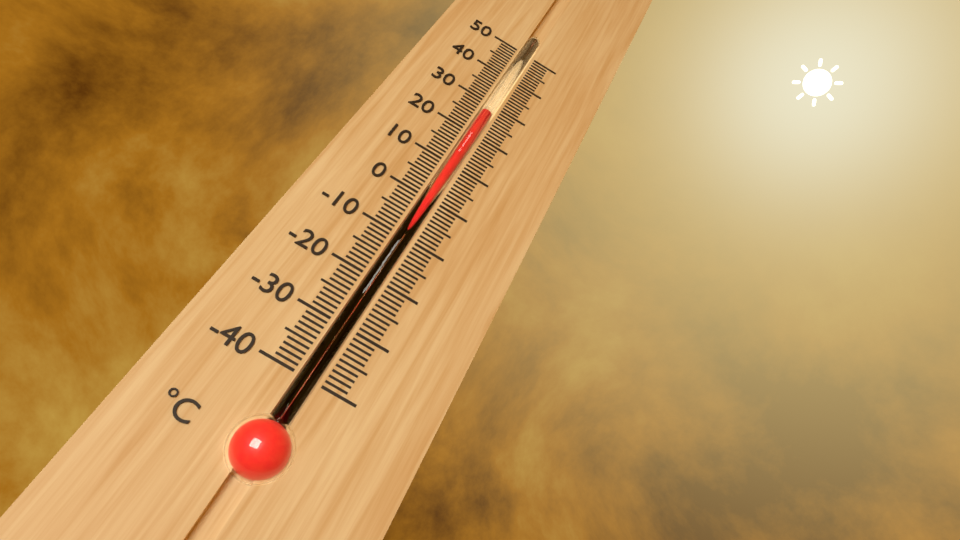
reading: 27 °C
